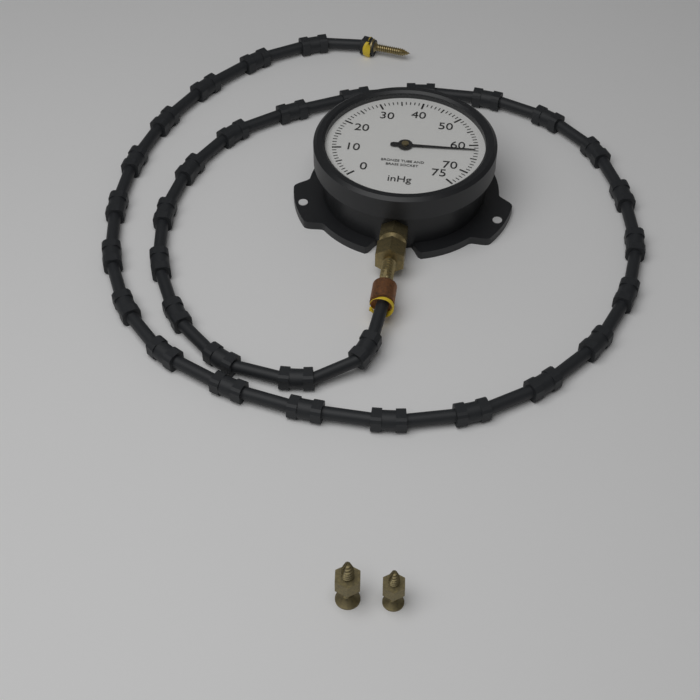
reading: 62 inHg
